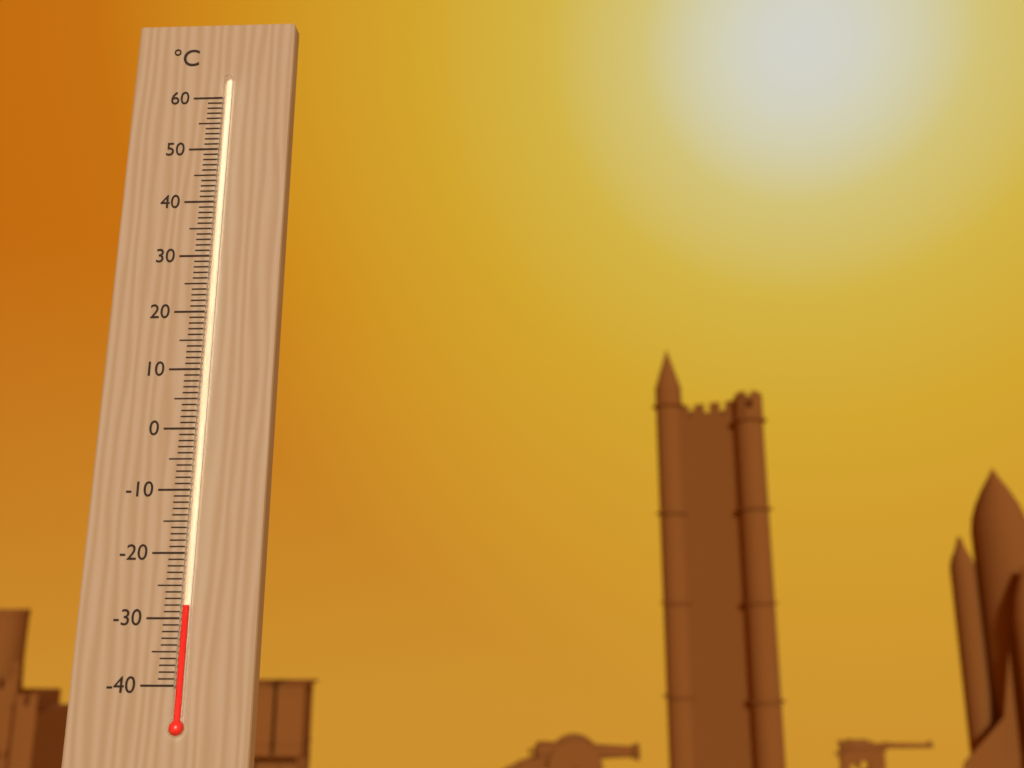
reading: -28 °C
